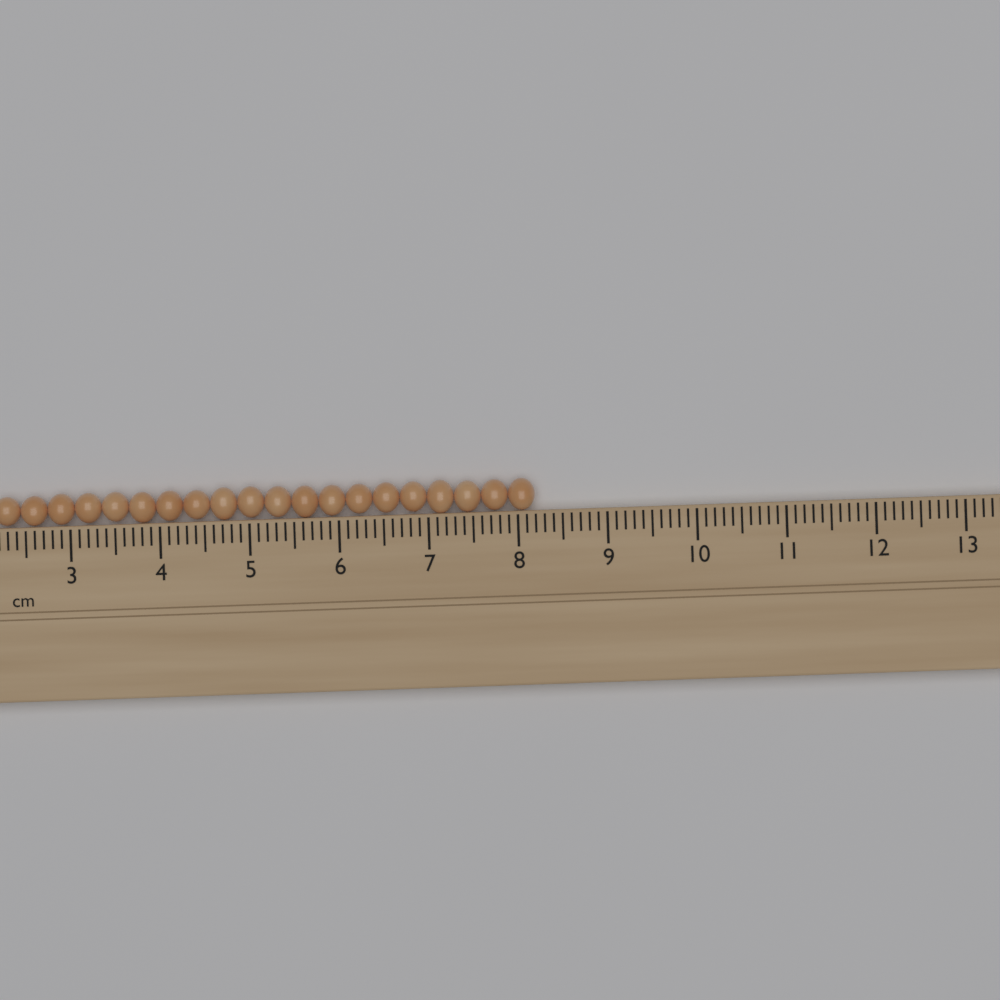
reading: 8.2 cm
